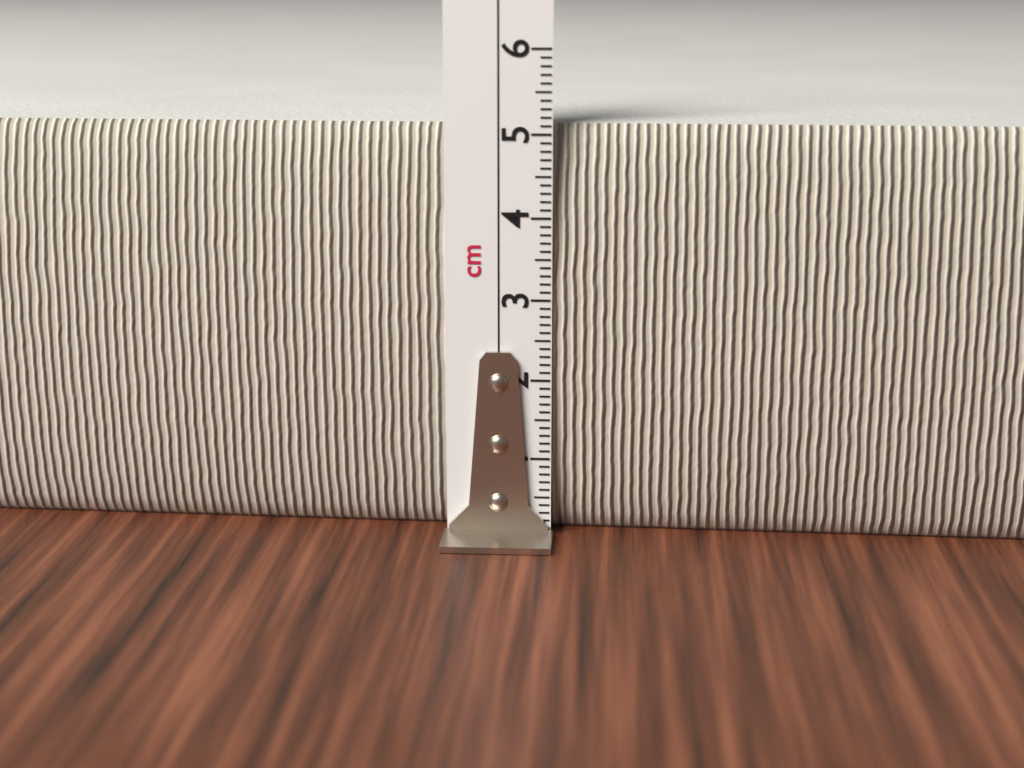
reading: 5.1 cm
